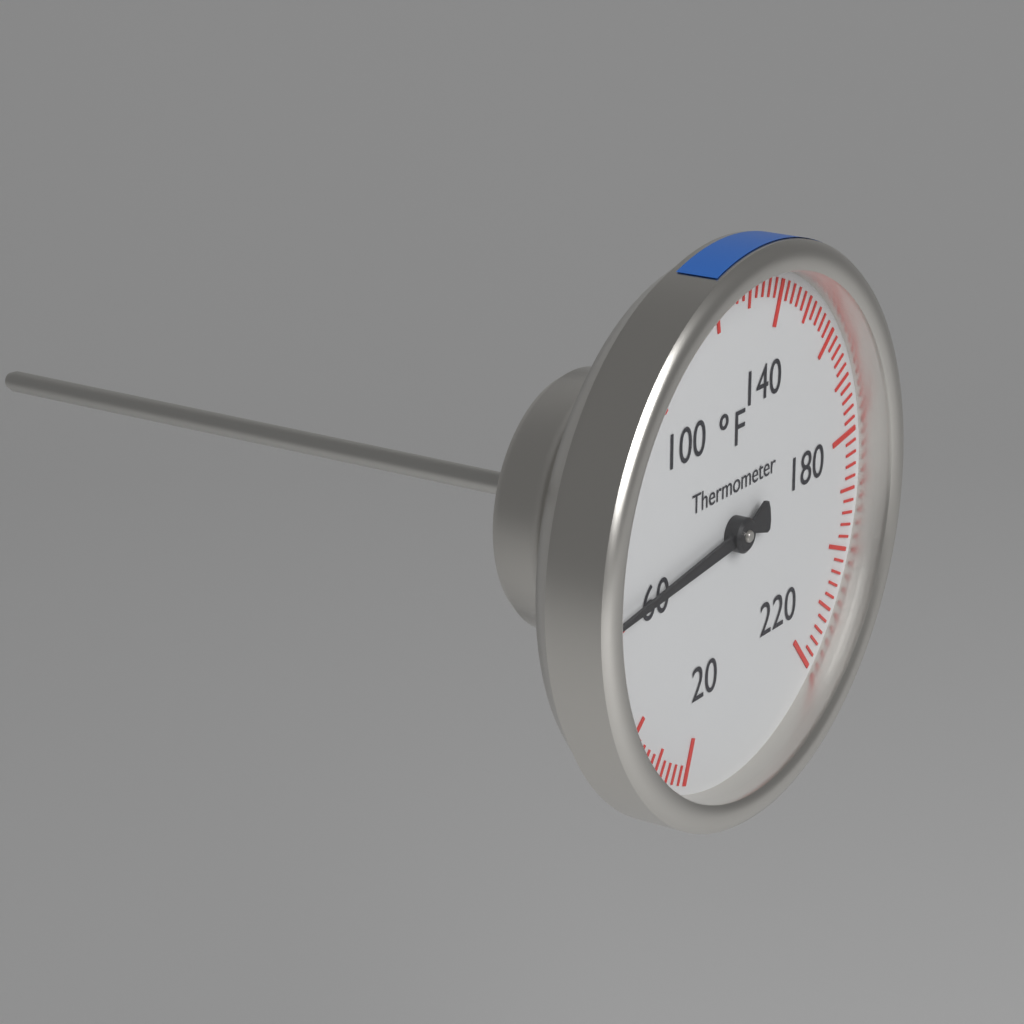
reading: 62 °F
